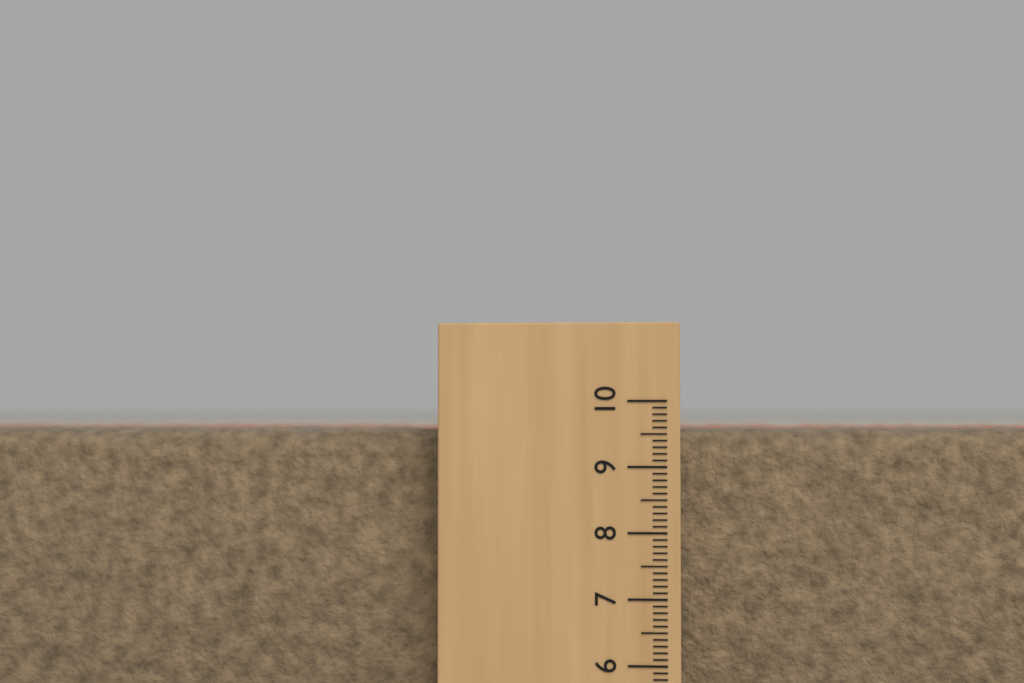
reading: 9.6 (no unit)
